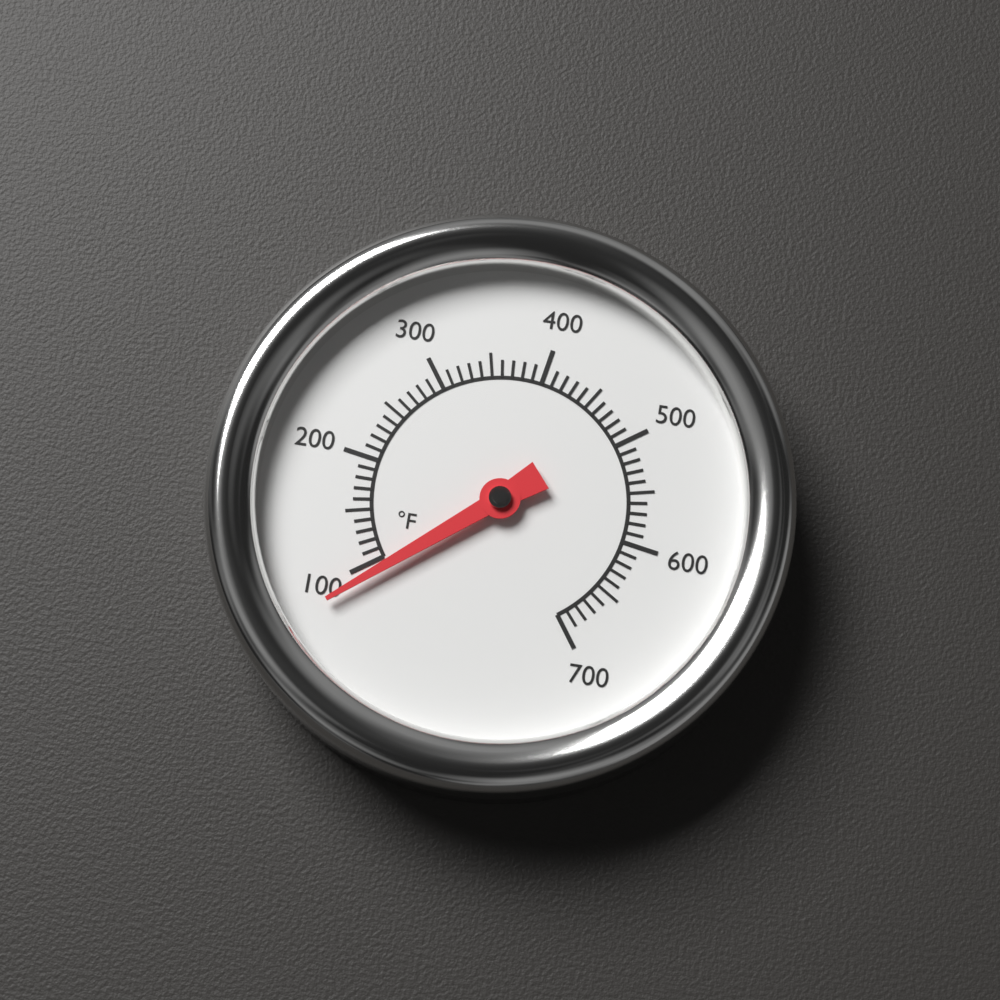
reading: 90 °F
